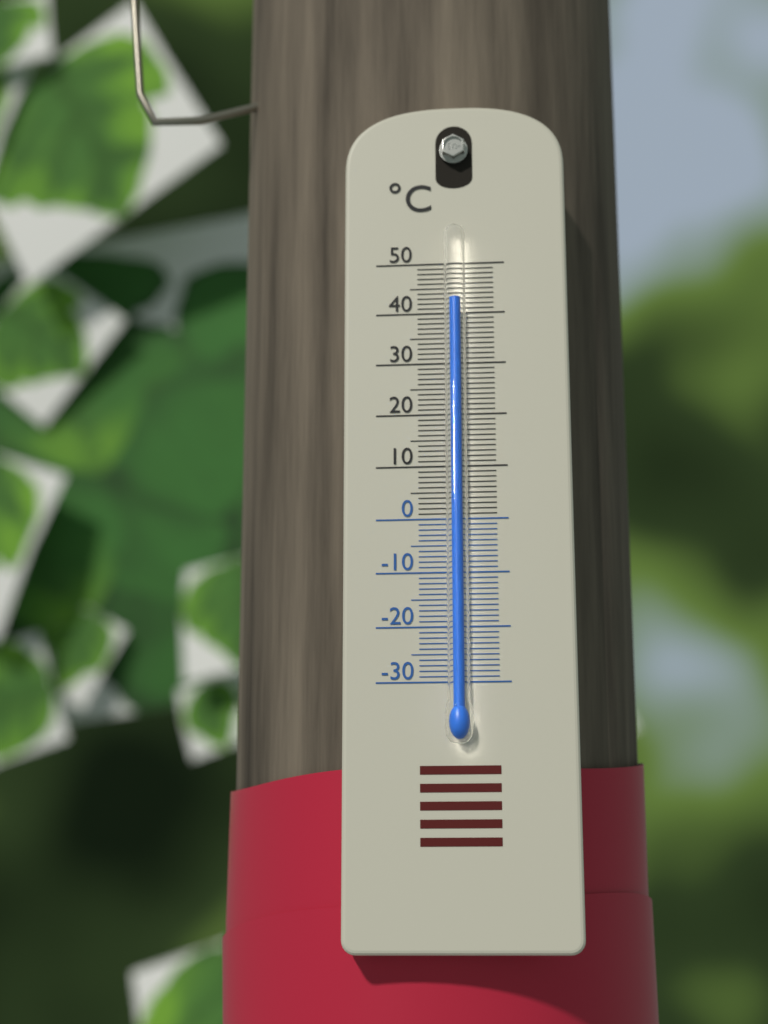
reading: 42 °C
